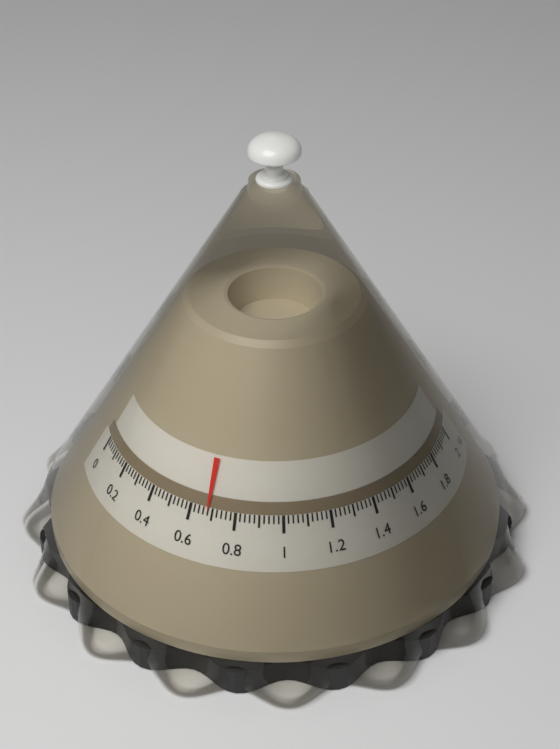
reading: 0.68 kg
